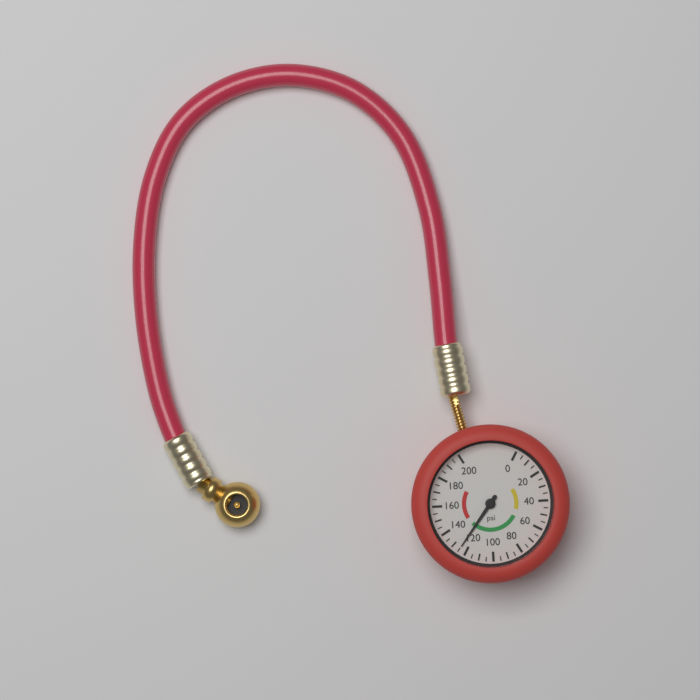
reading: 125 psi
